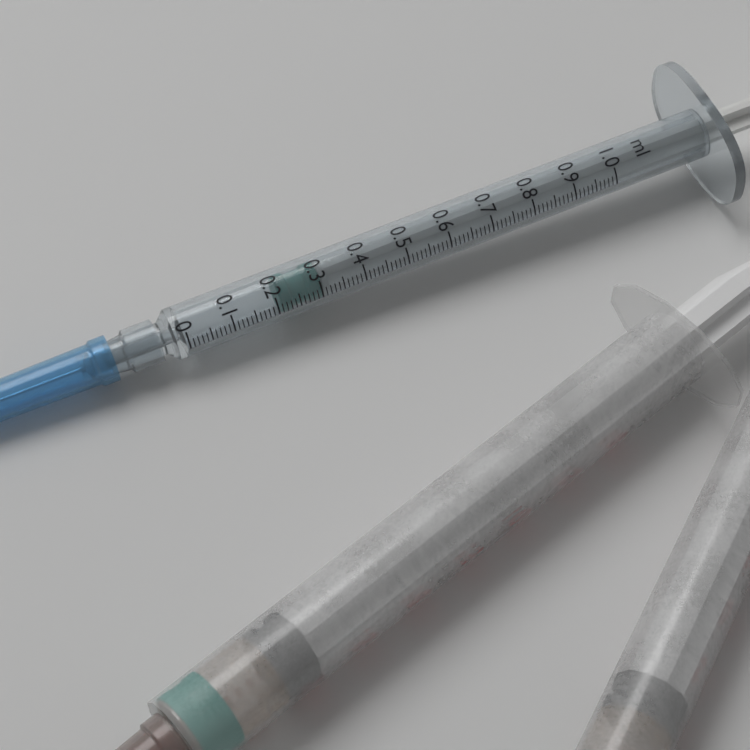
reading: 0.21 ml
